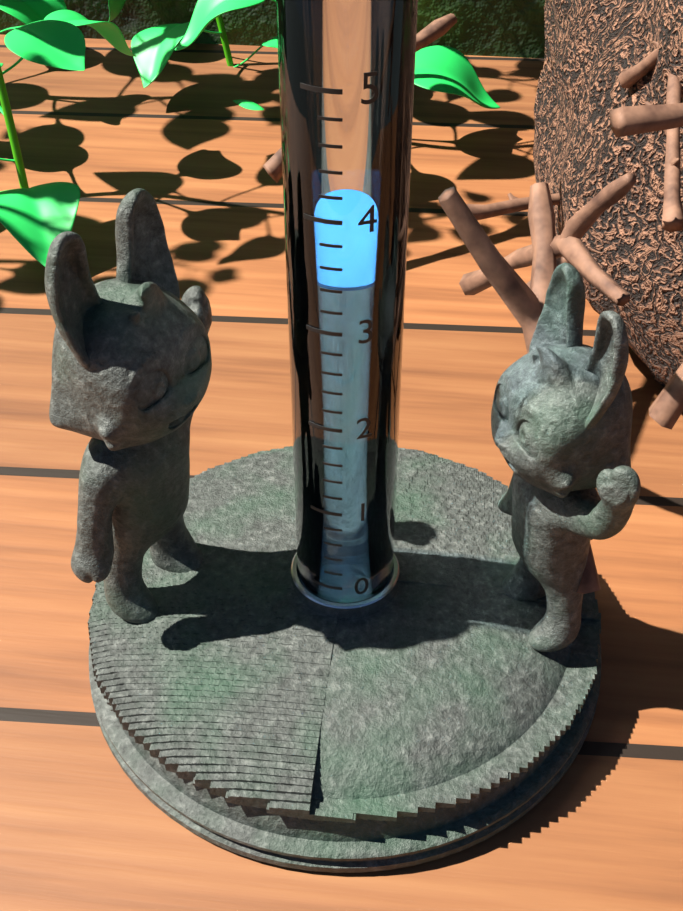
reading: 3.4 (no unit)
